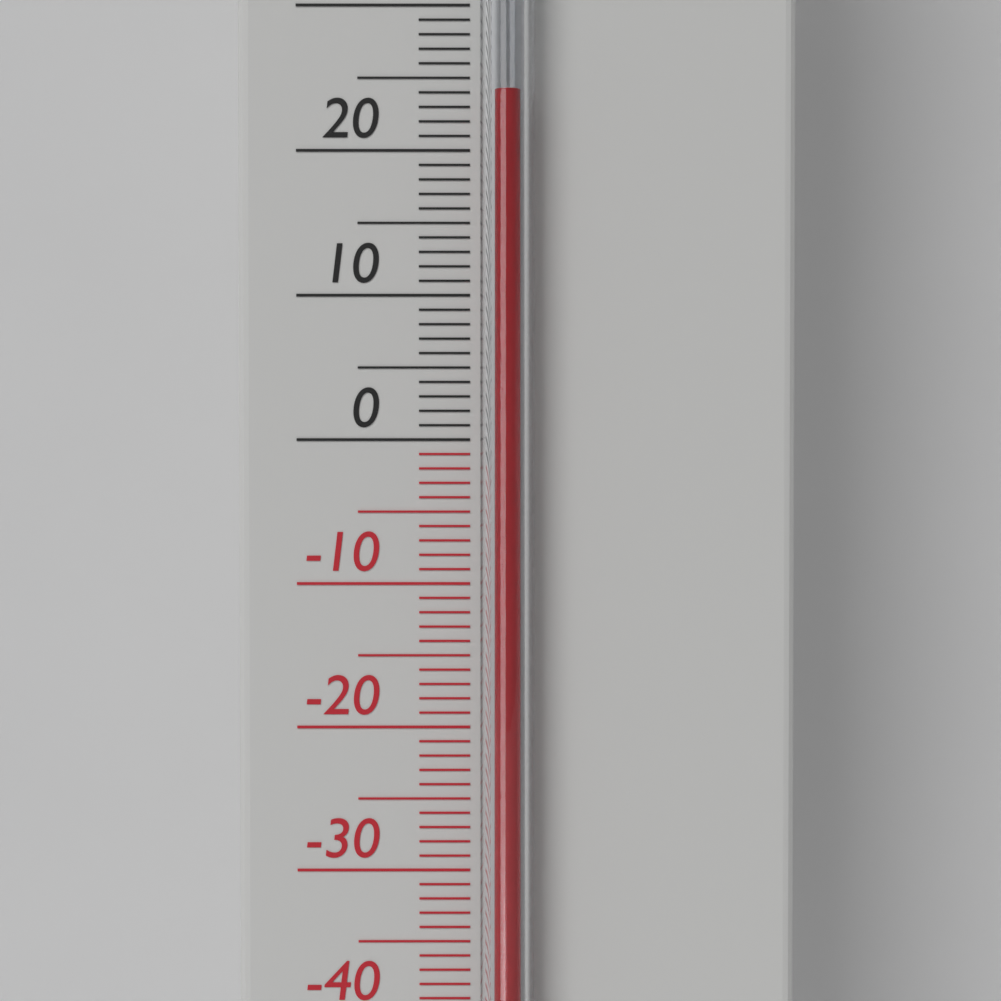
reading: 24 °C
